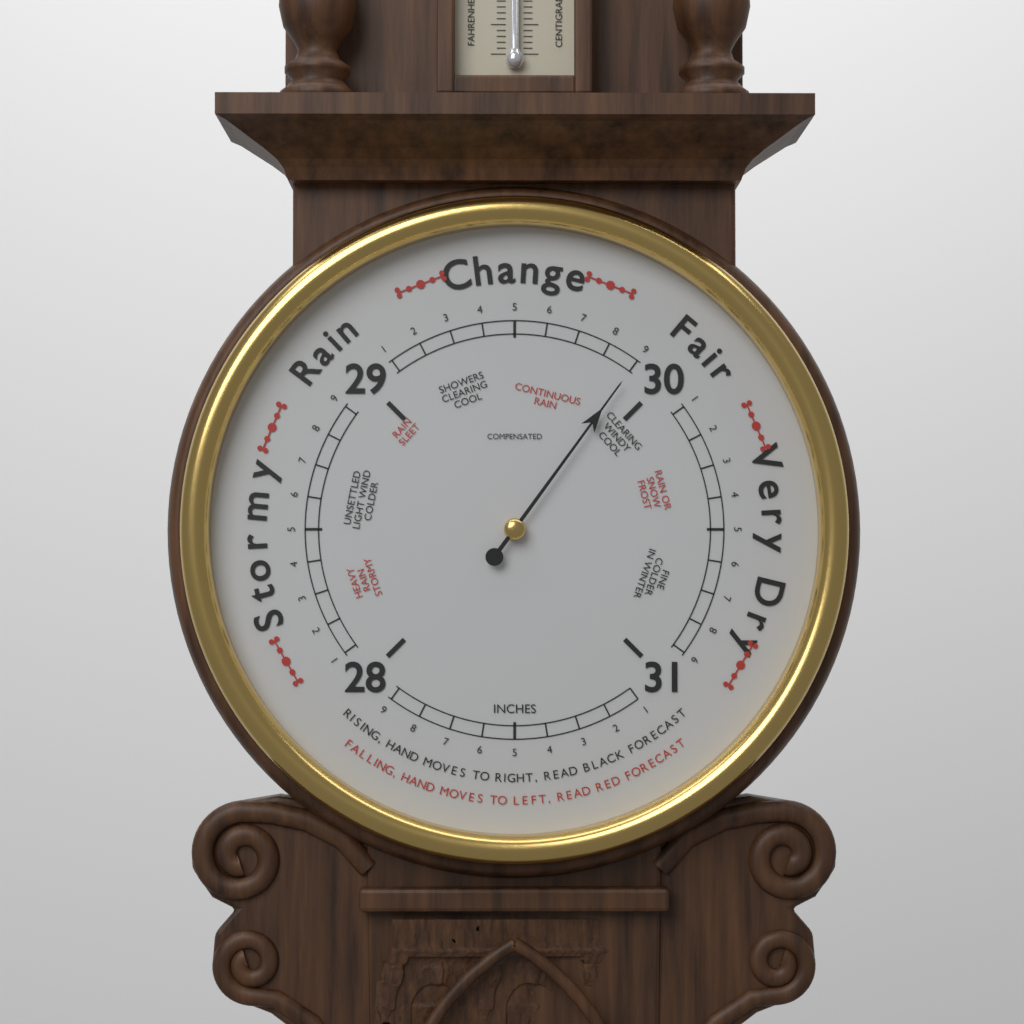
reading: 29.9 inHg
